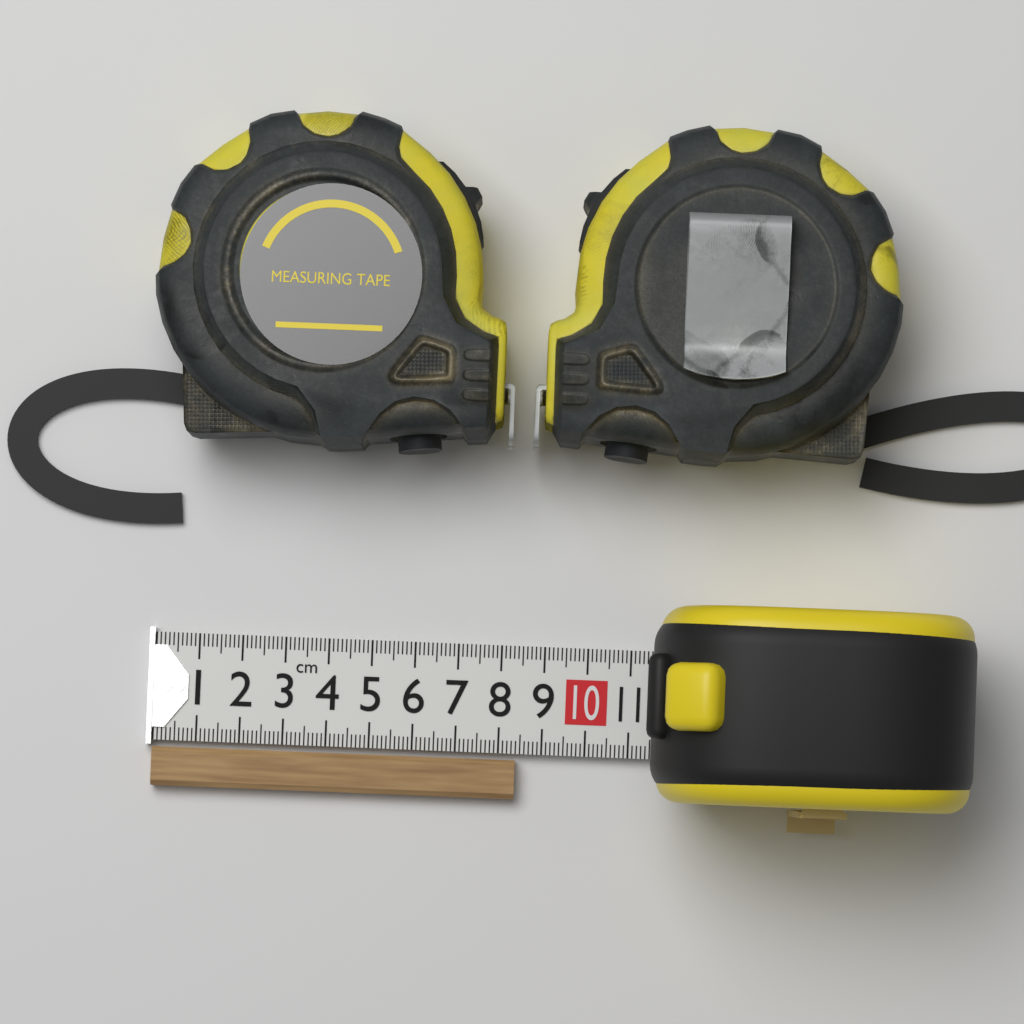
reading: 8.4 cm
